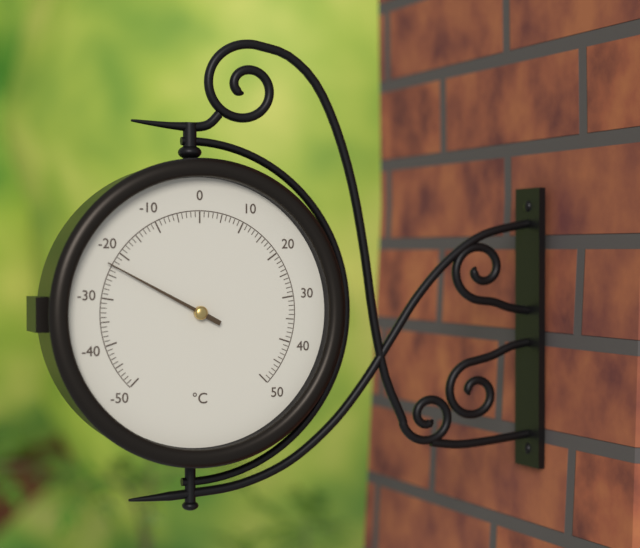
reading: -23 °C
